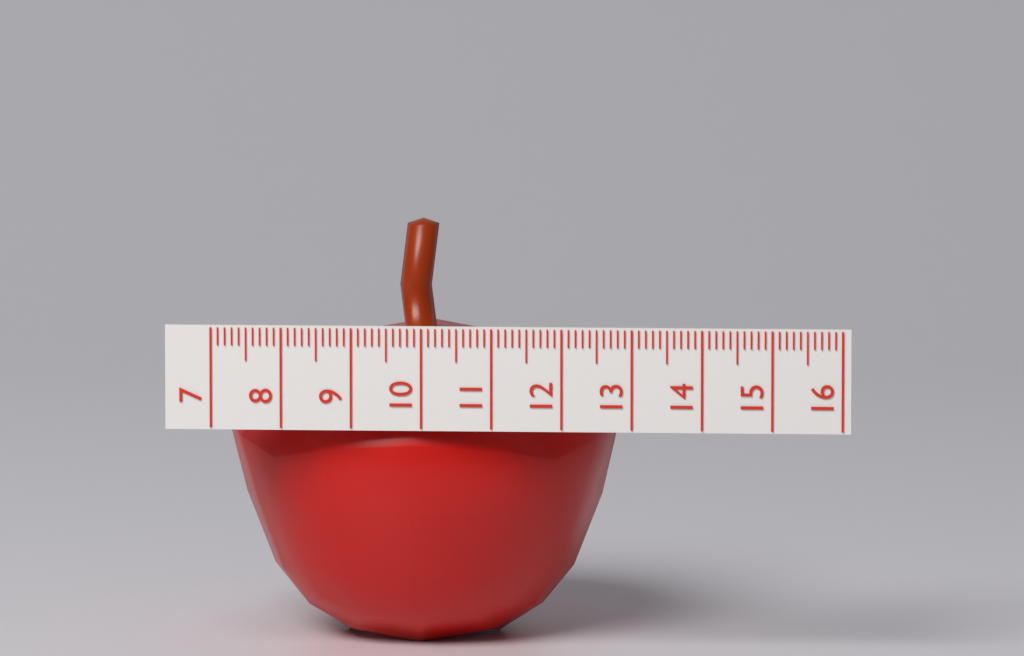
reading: 12.7 (no unit)
